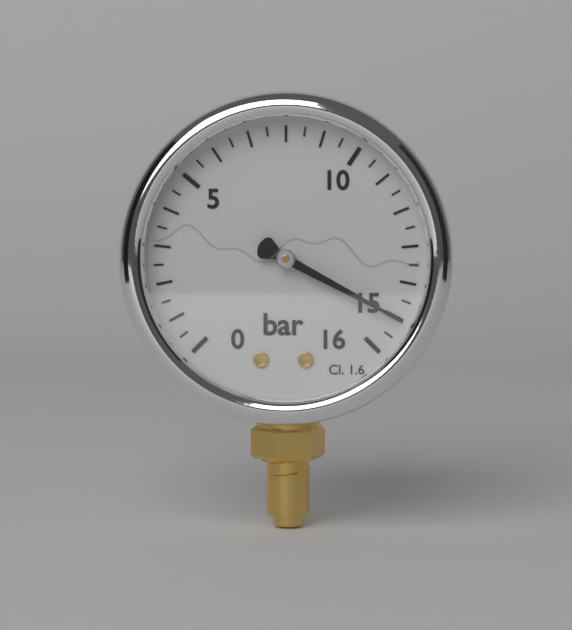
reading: 15.0 bar
